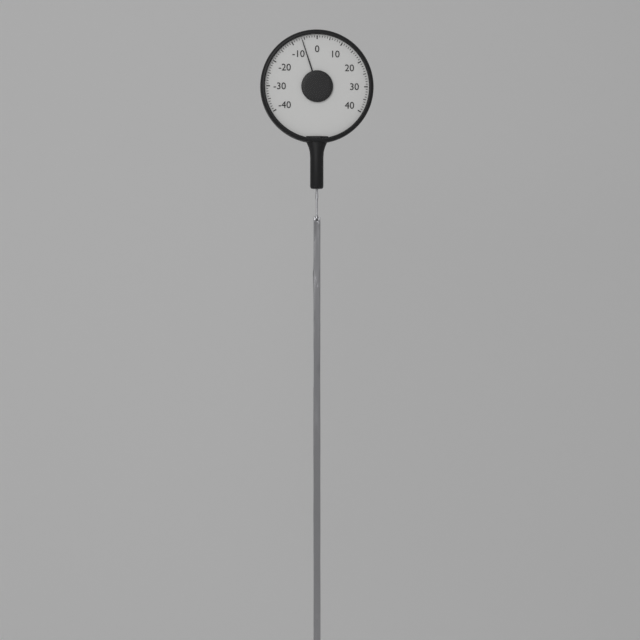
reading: -6 (no unit)
